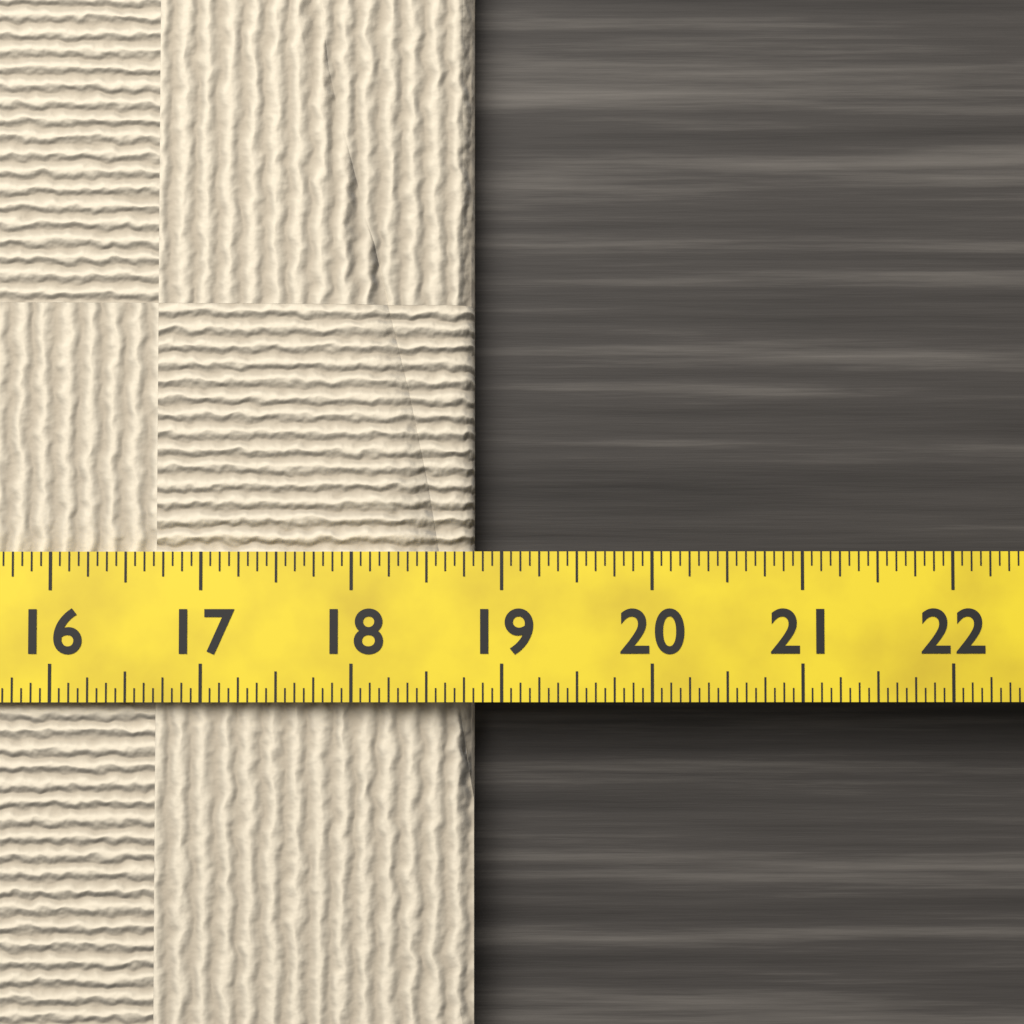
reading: 18.8125 (no unit)
